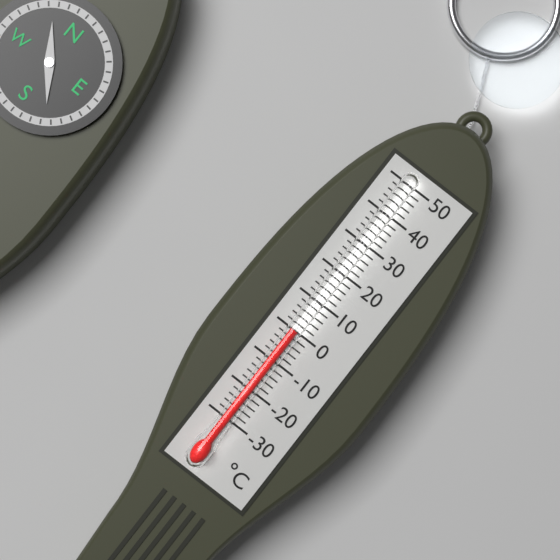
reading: 0 °C
